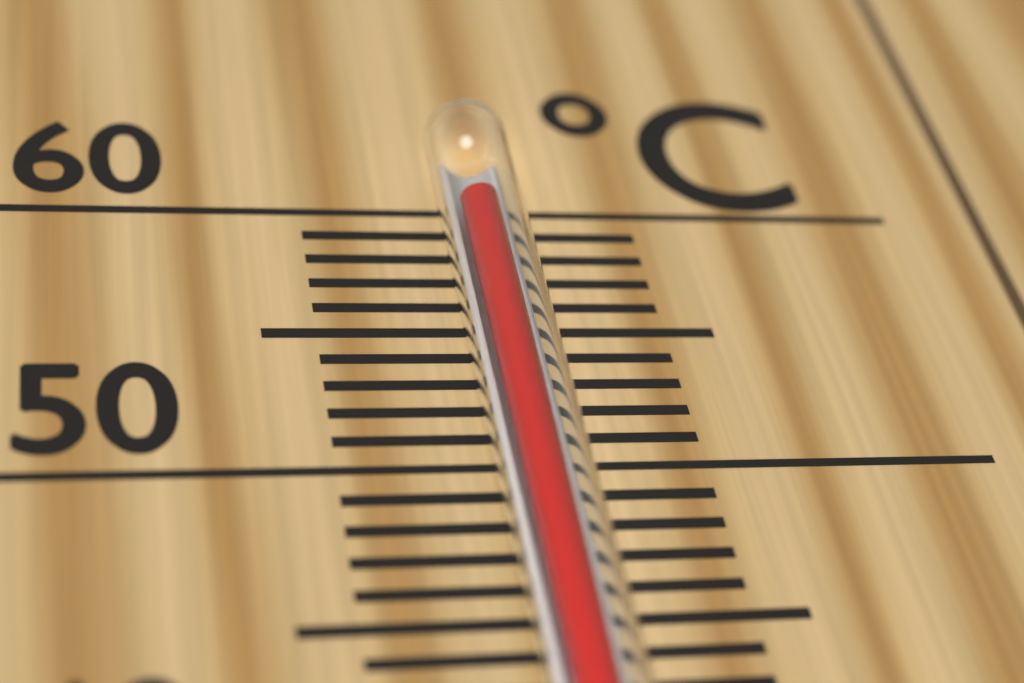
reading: 59 °C
